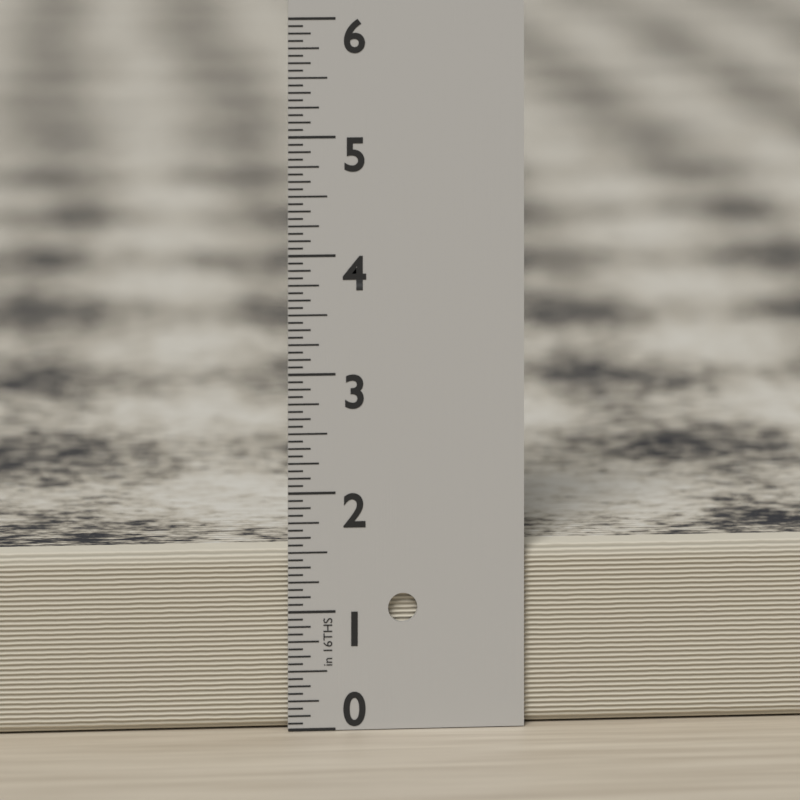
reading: 1.5000 in
